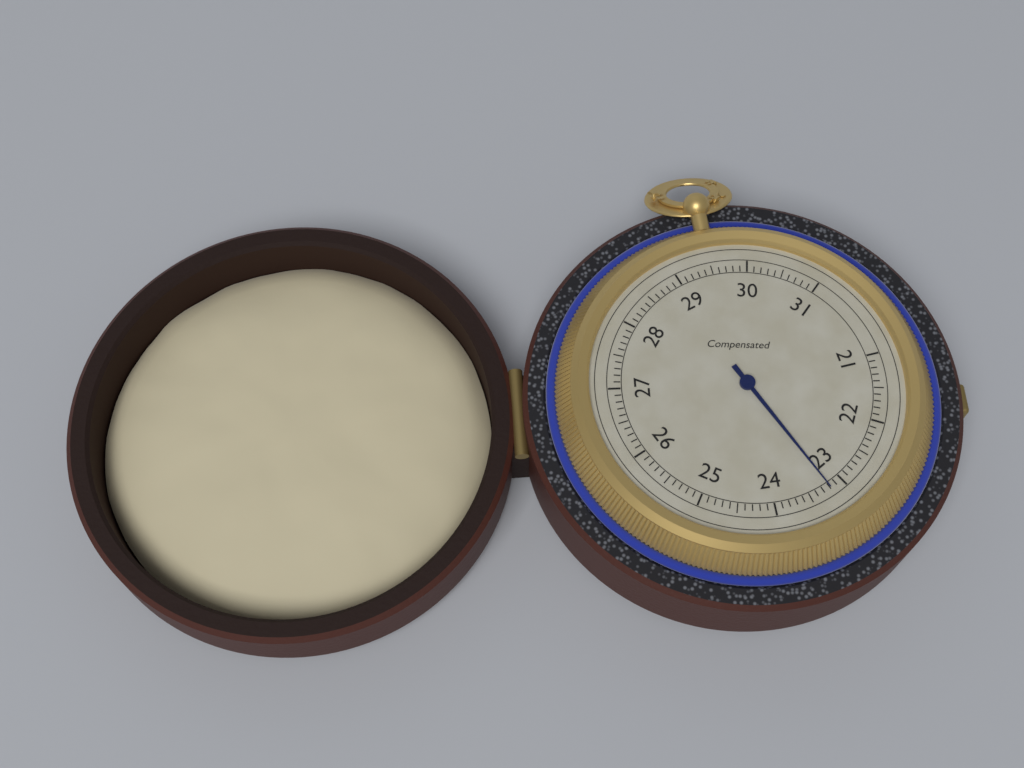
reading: 23.2 (no unit)
